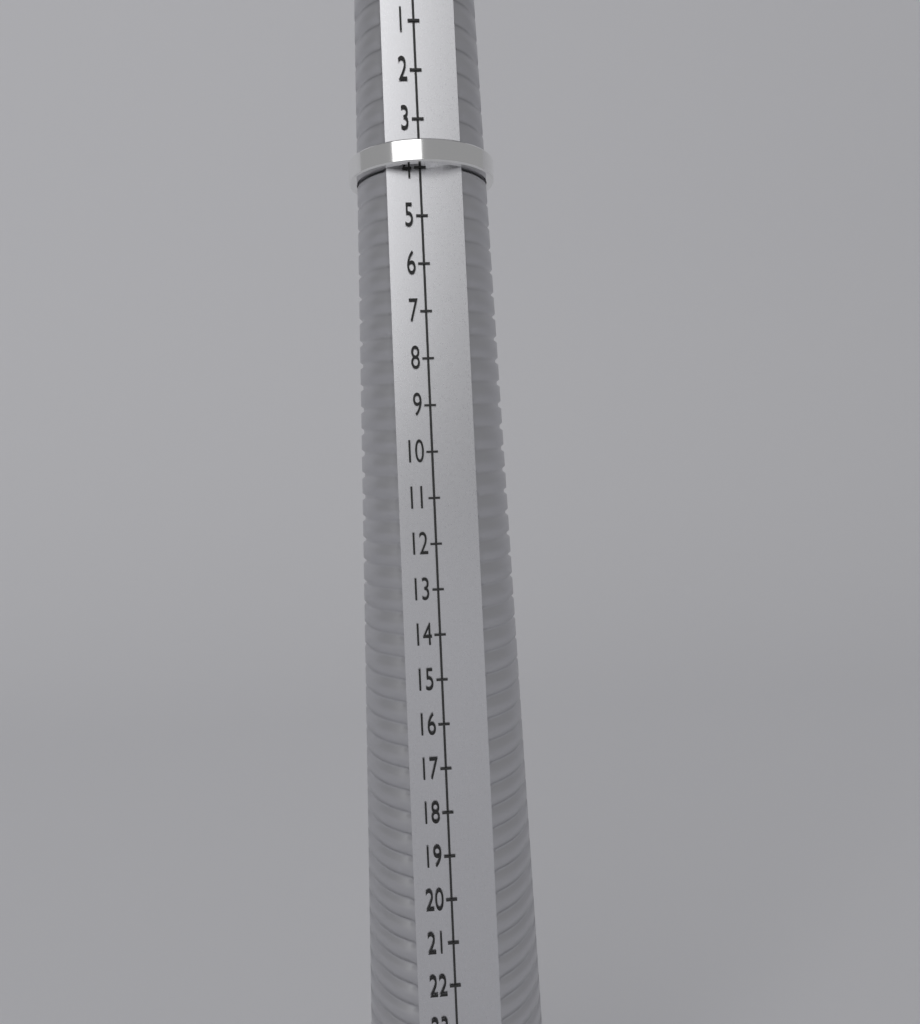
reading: 4 (no unit)
